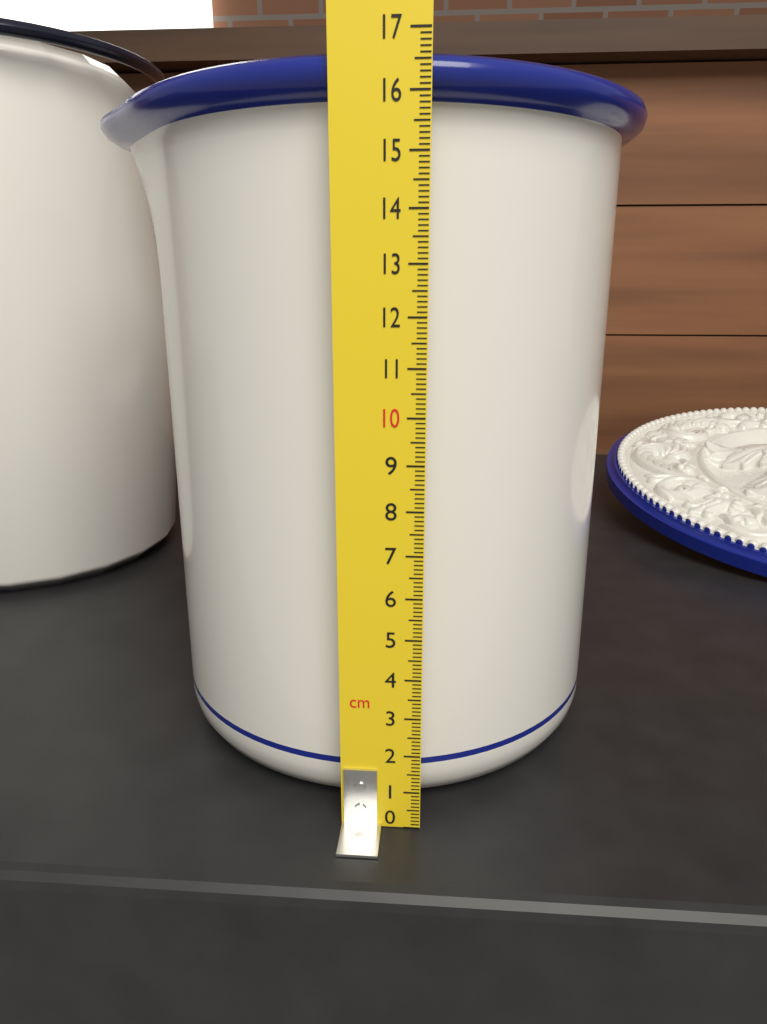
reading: 16.7 cm
